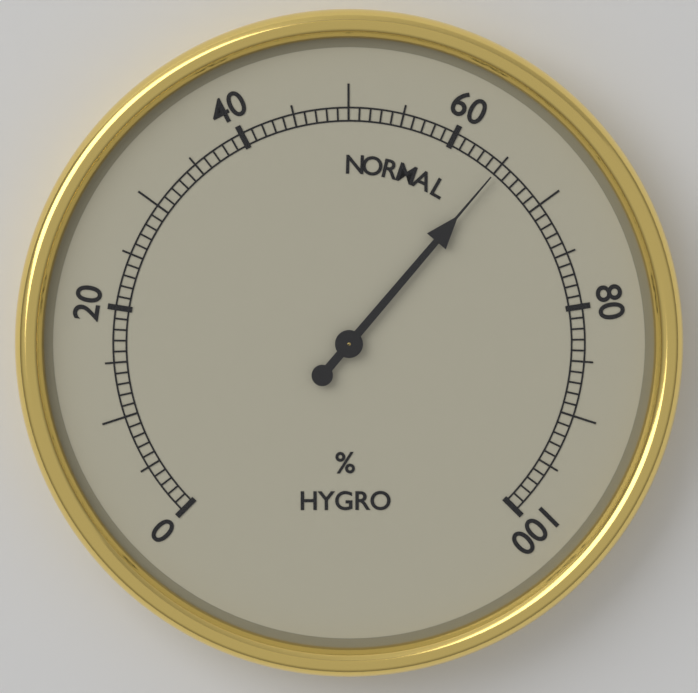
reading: 65 %
